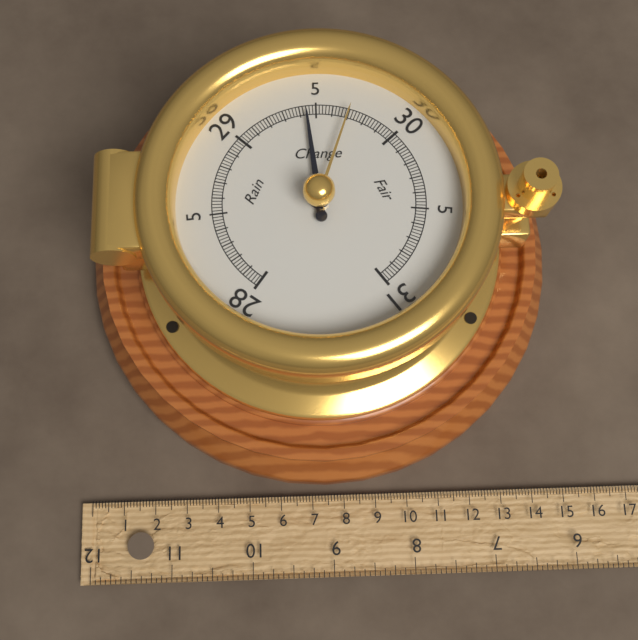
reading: 29.44 inHg
